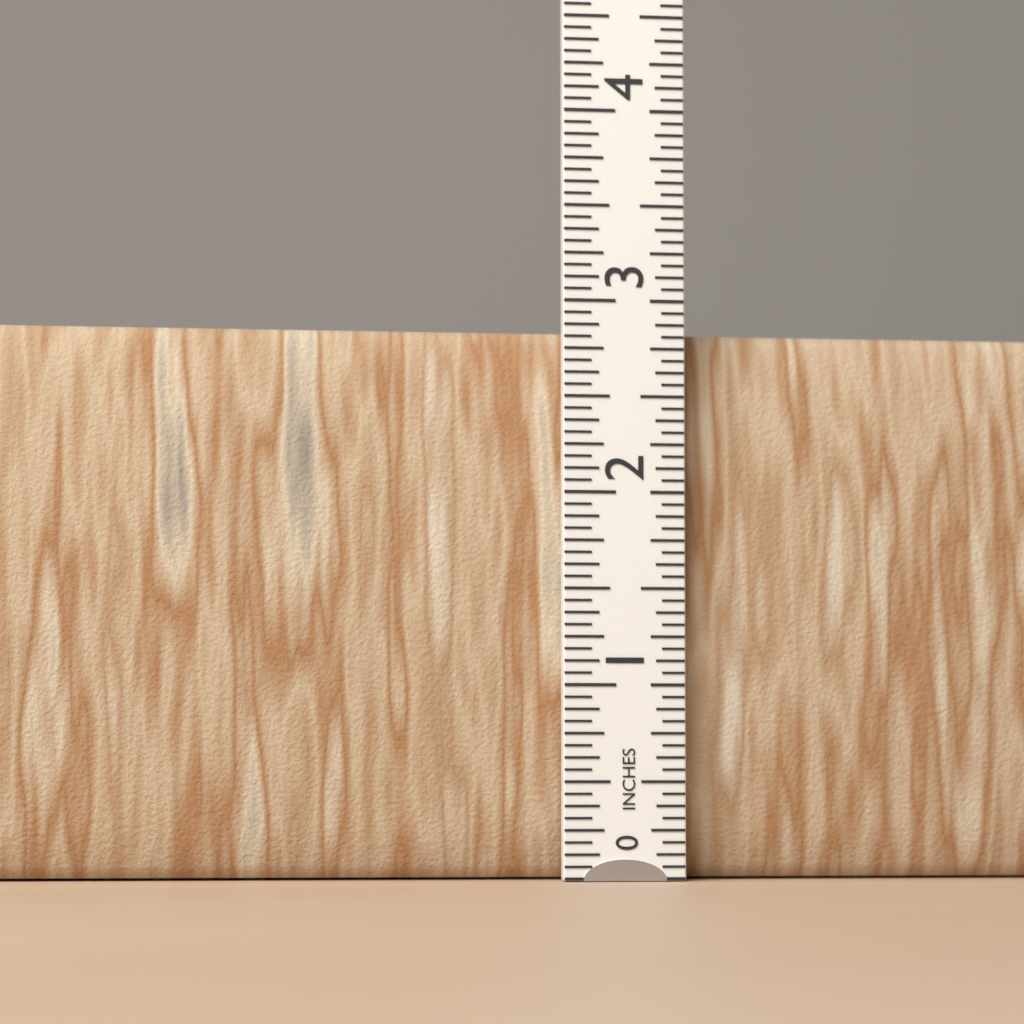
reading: 2.8750 in
